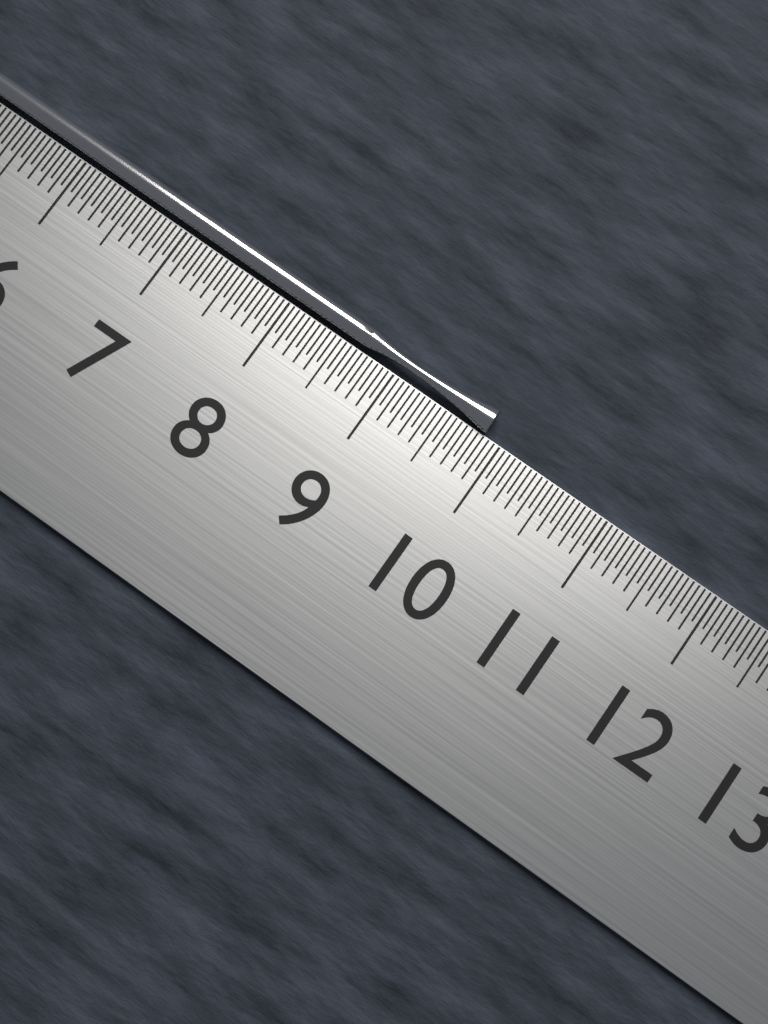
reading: 9.85 cm
